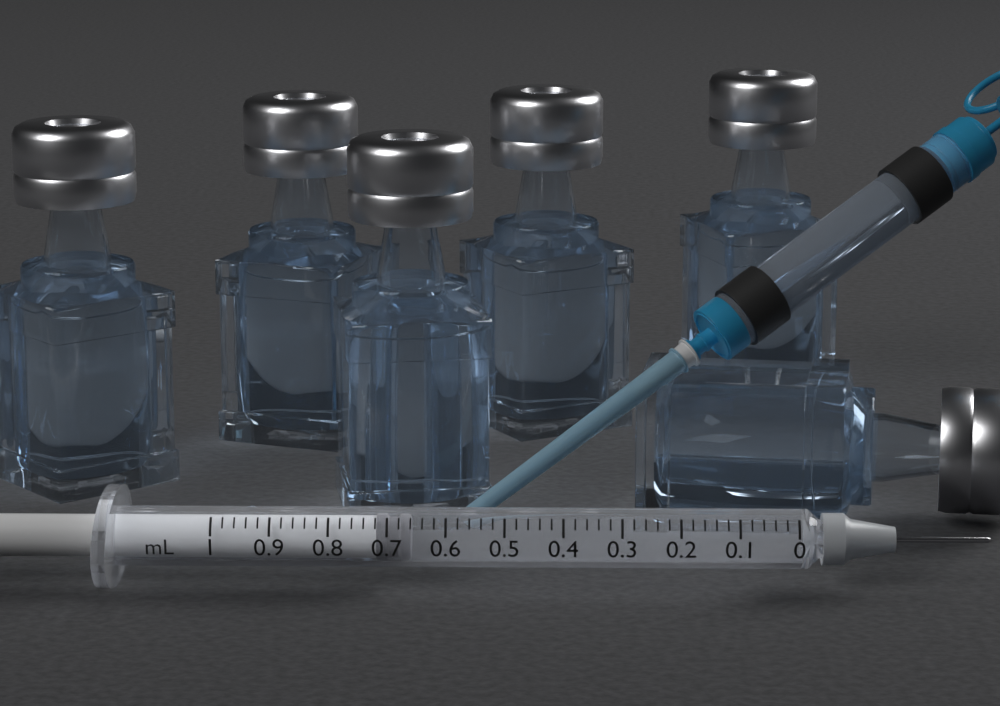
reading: 0.66 mL
